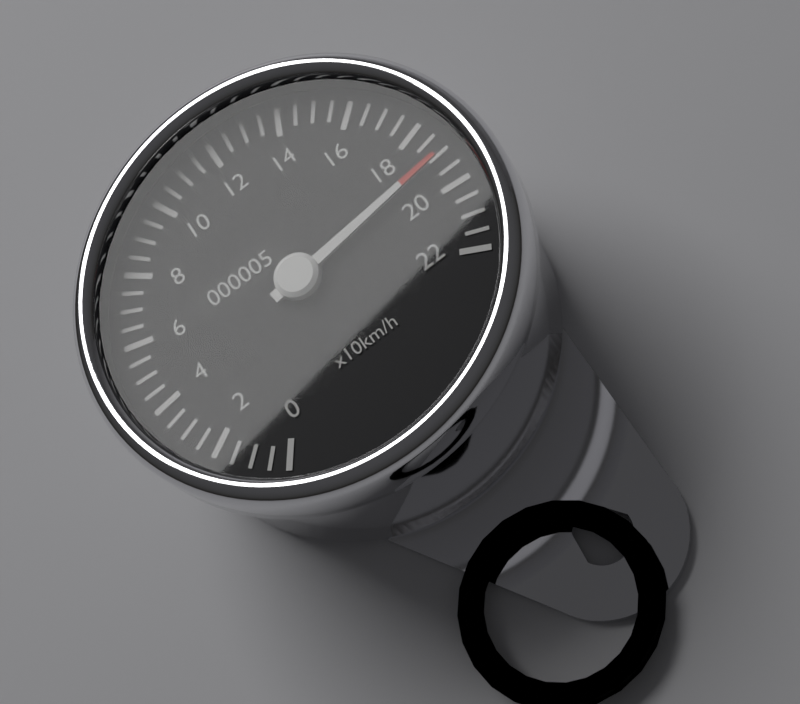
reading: 190 km/h
